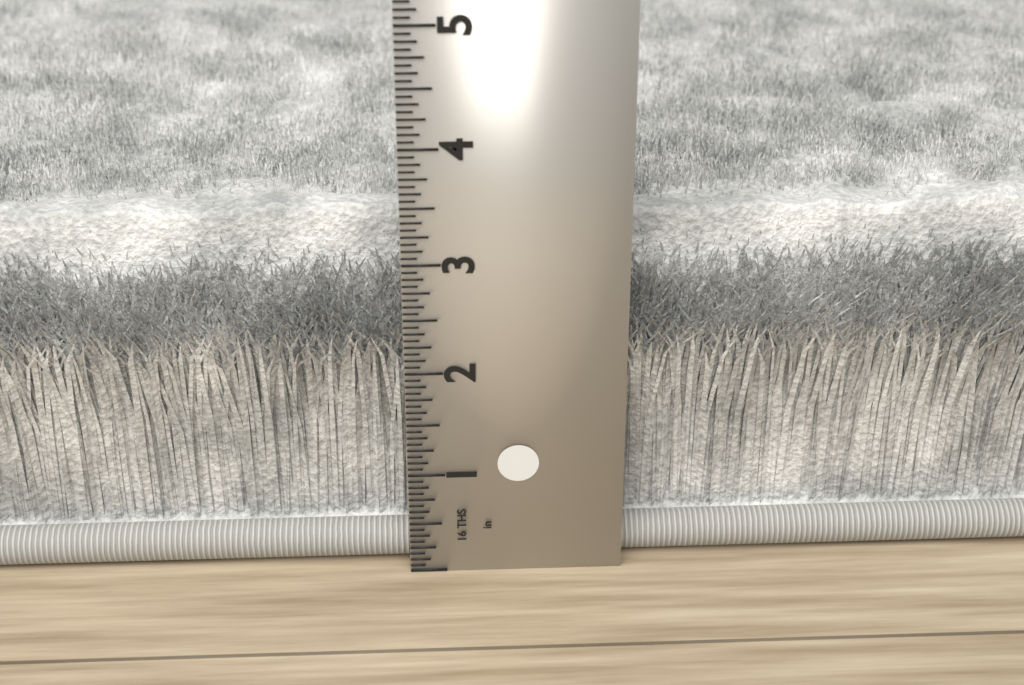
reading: 3.2500 in
